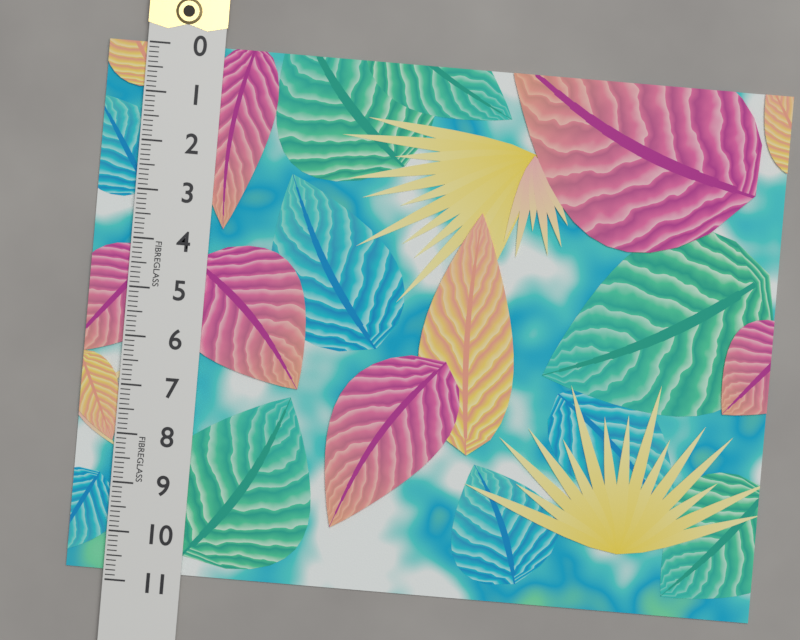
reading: 10.8 (no unit)
